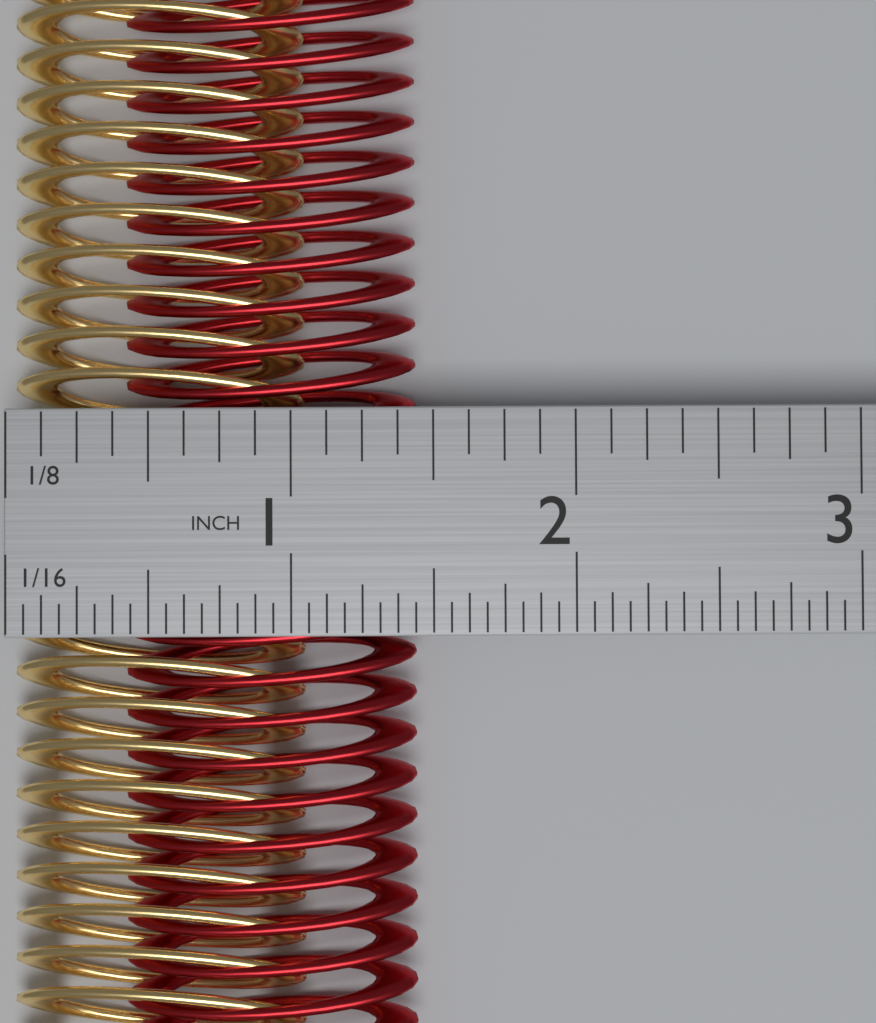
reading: 1.4375 in
